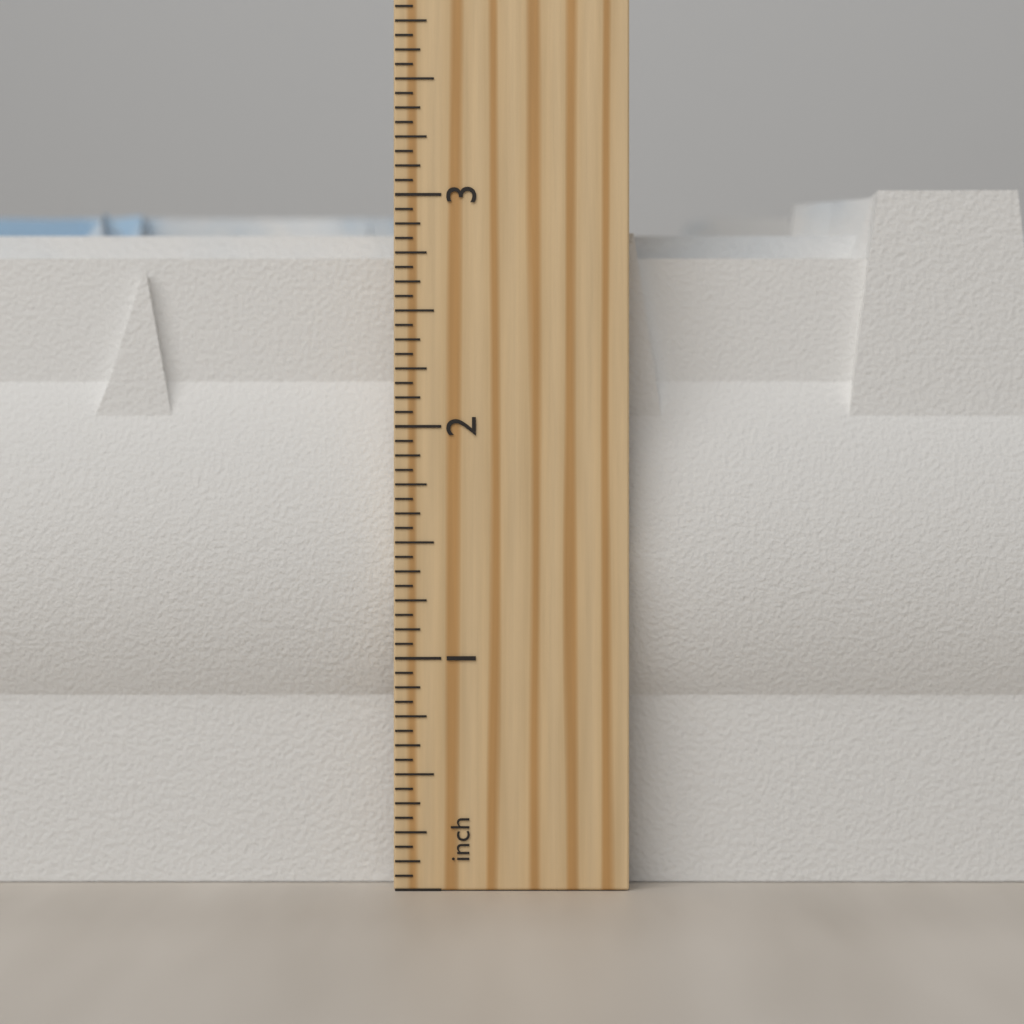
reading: 3.0625 inch
